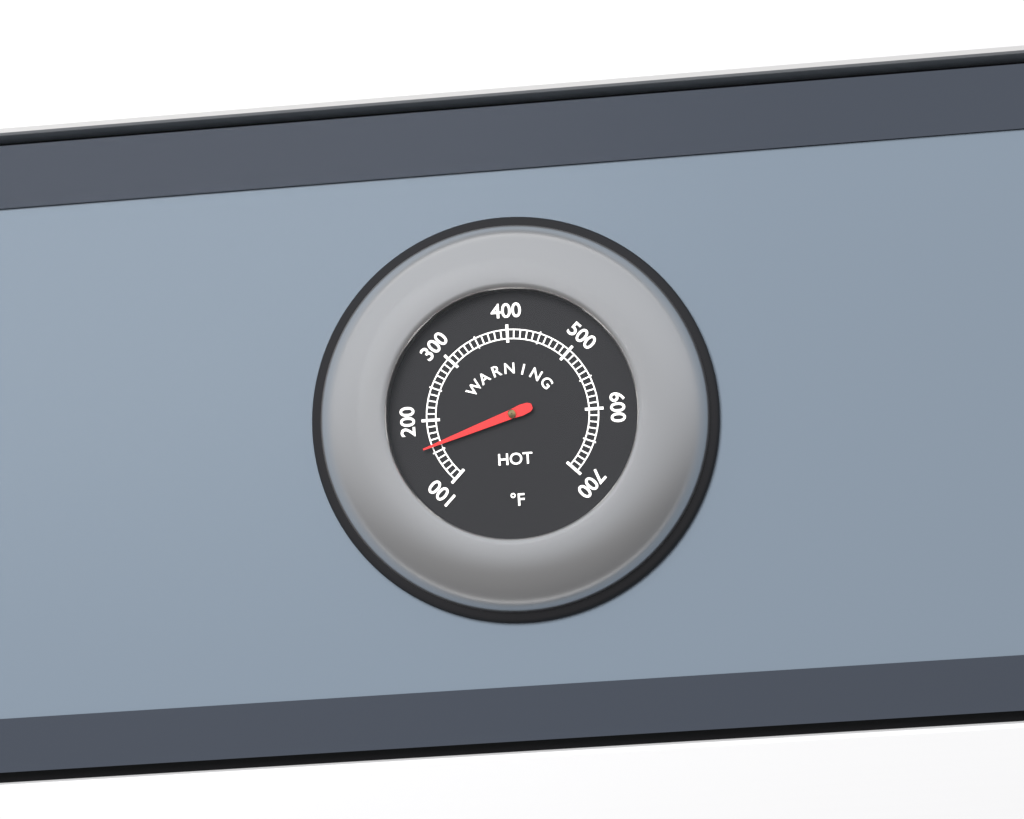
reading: 160 °F
